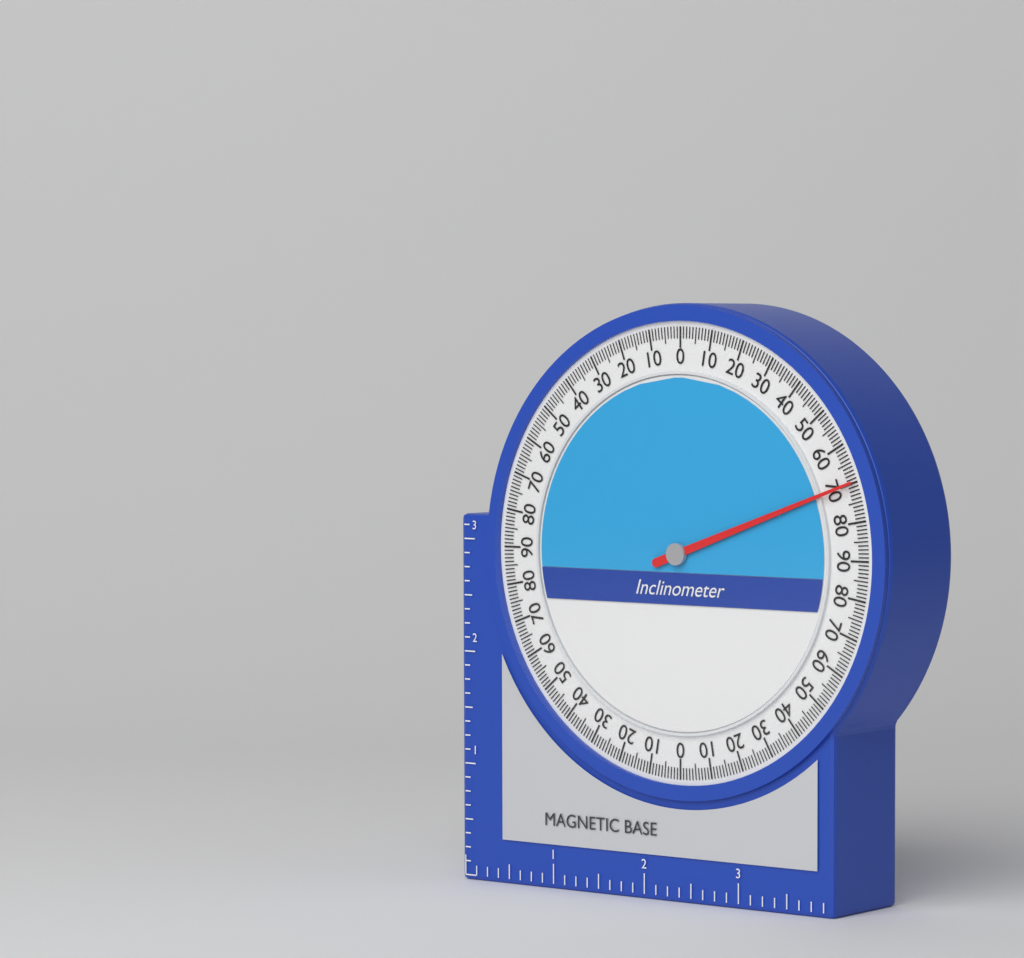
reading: 70 (no unit)
